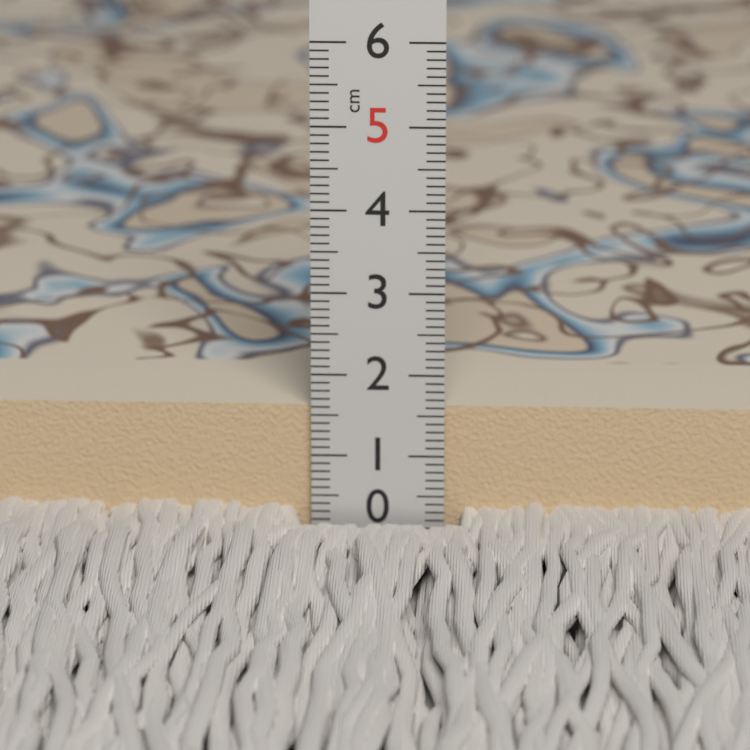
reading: 1.6 cm
